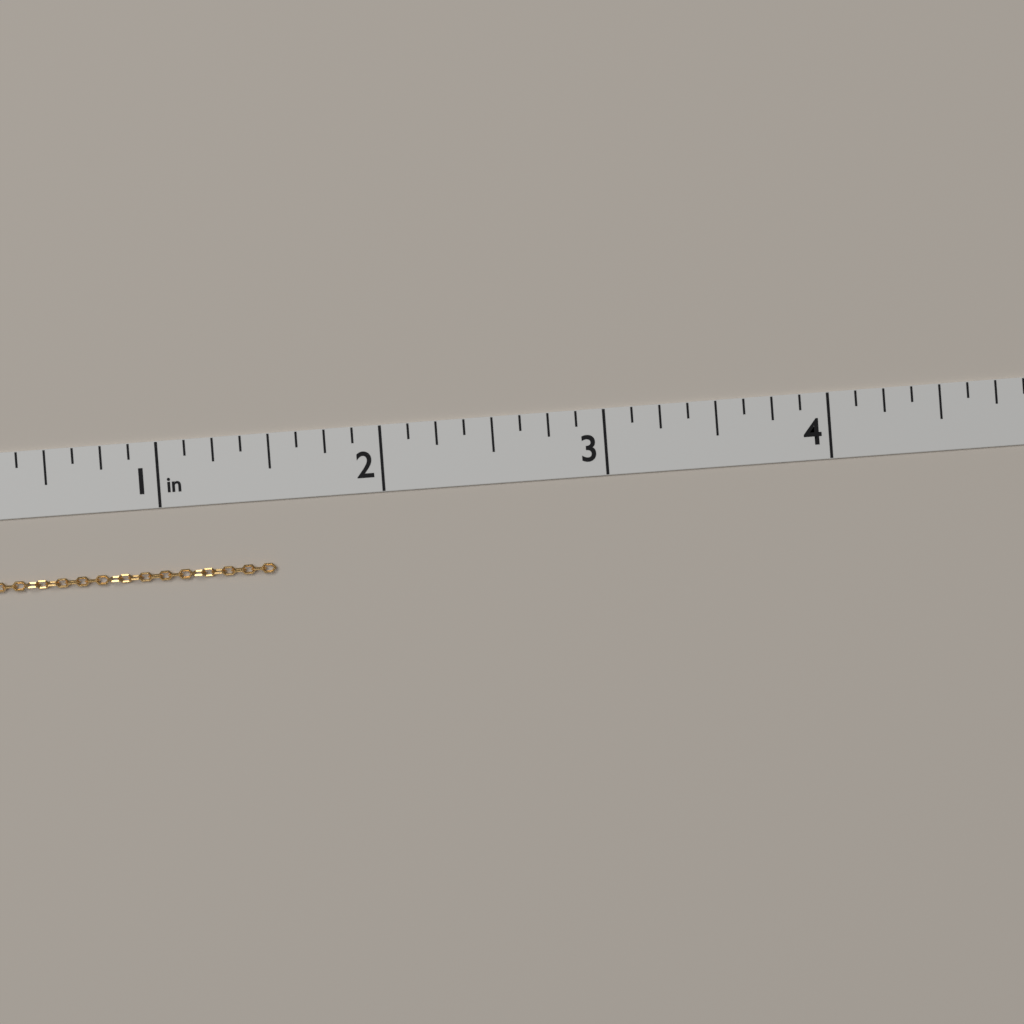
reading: 1.500 in
